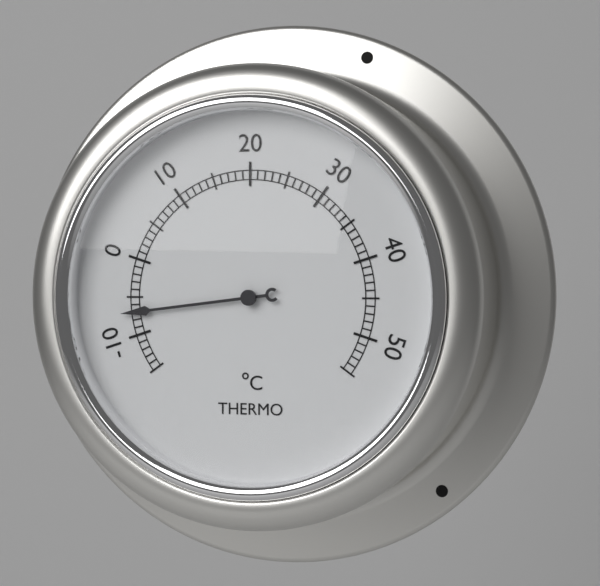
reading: -7 °C
